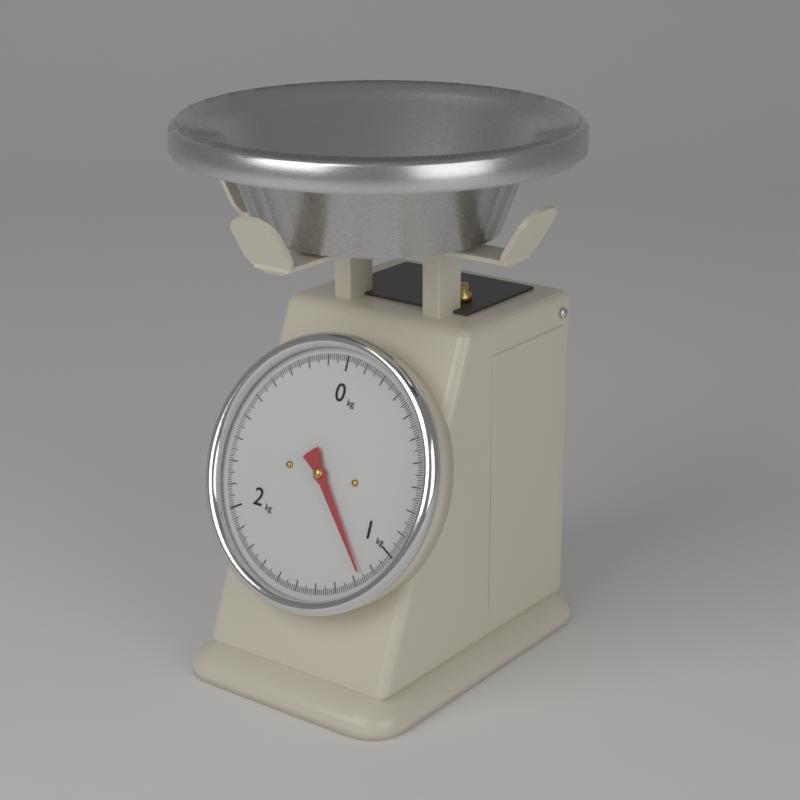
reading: 1.16 kg
